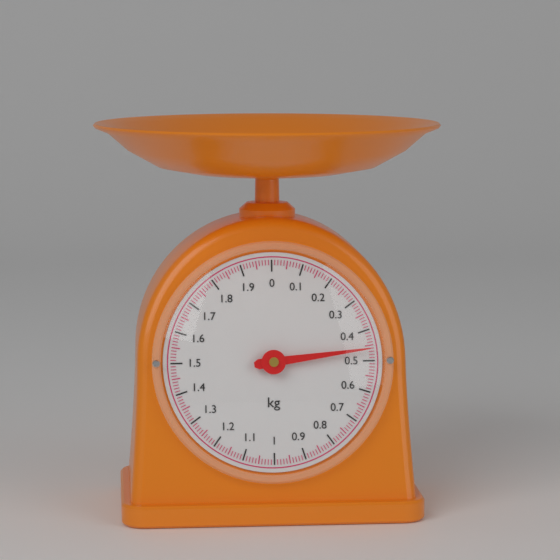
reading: 0.46 kg
